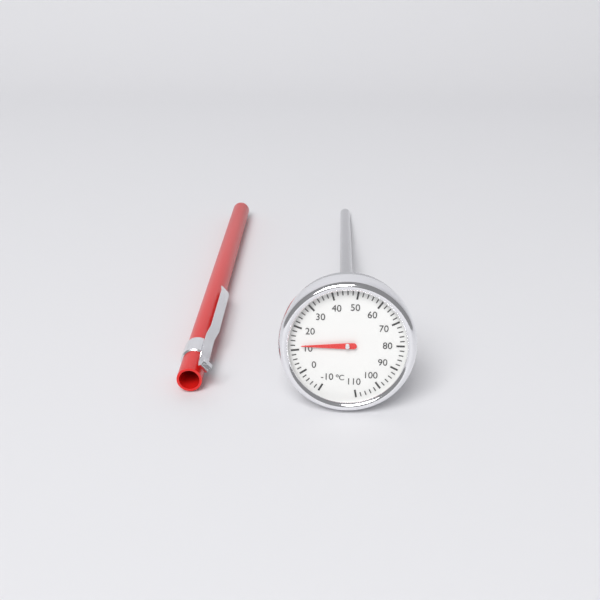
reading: 12 °C
